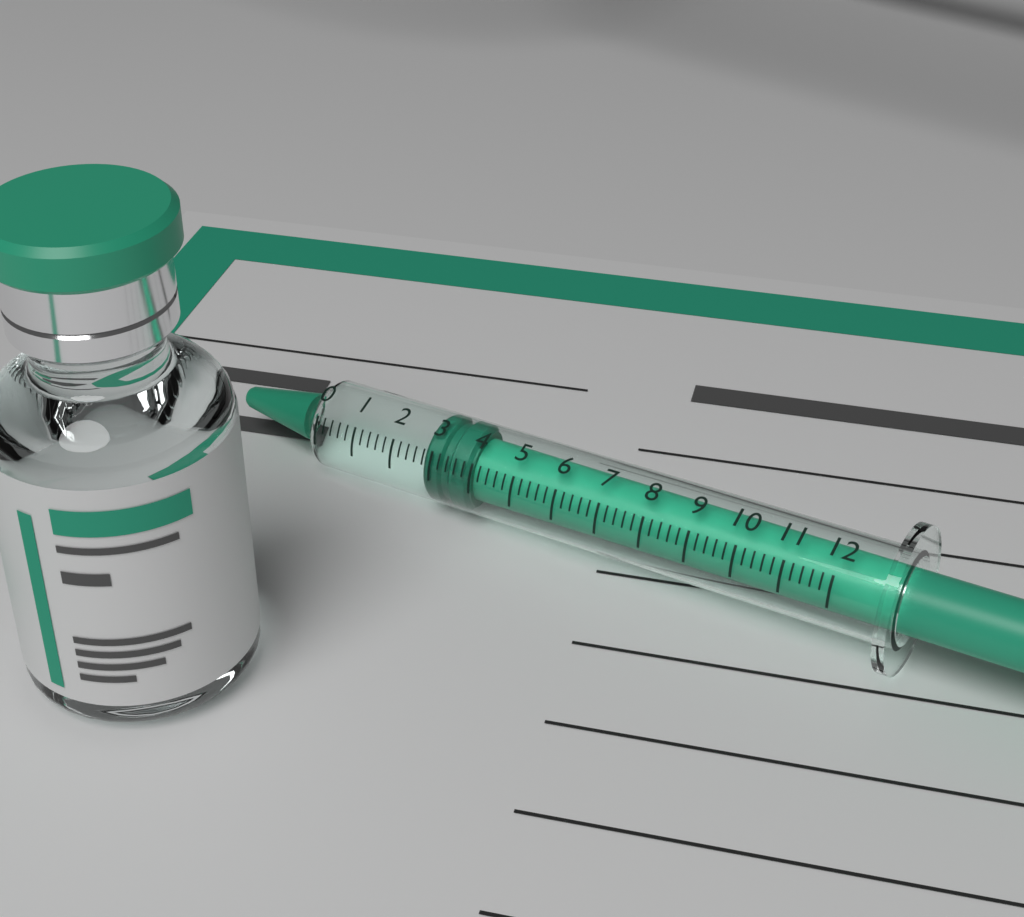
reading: 2.8 (no unit)
